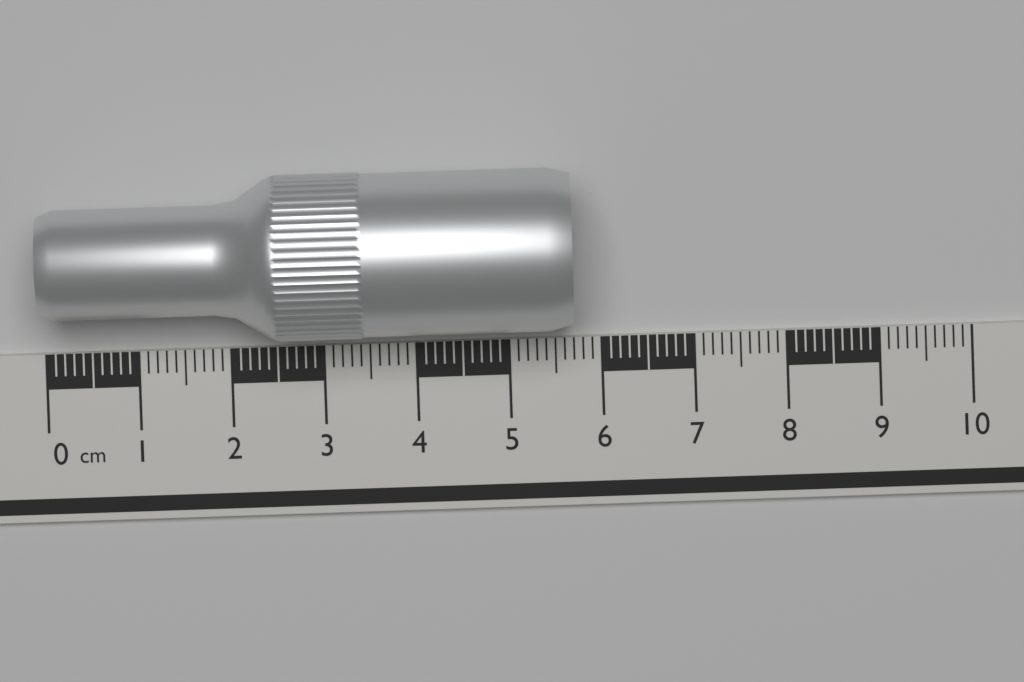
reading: 5.7 cm
